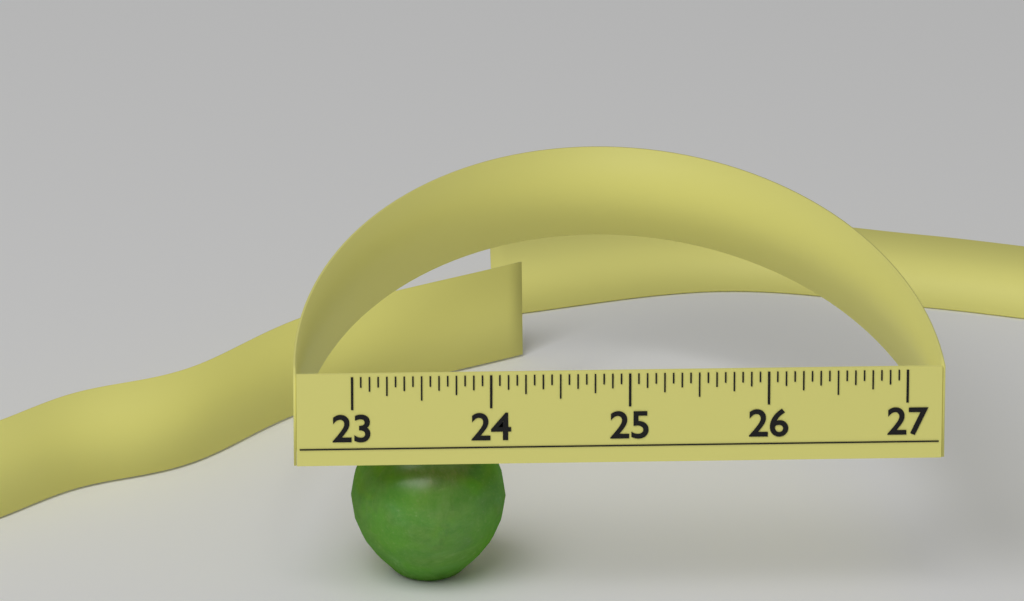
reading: 24.1250 (no unit)
